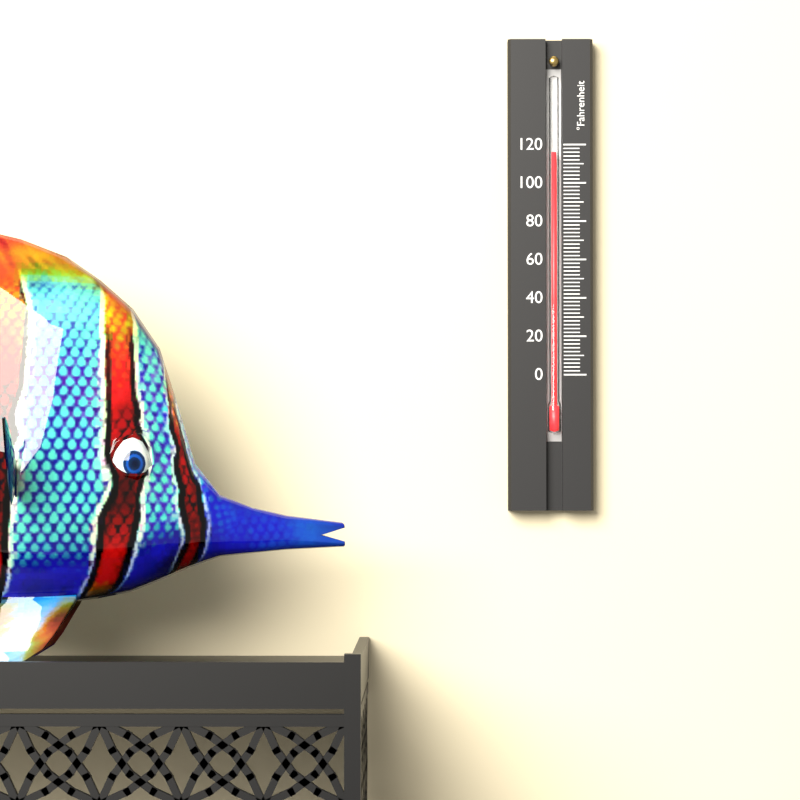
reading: 116 °F
